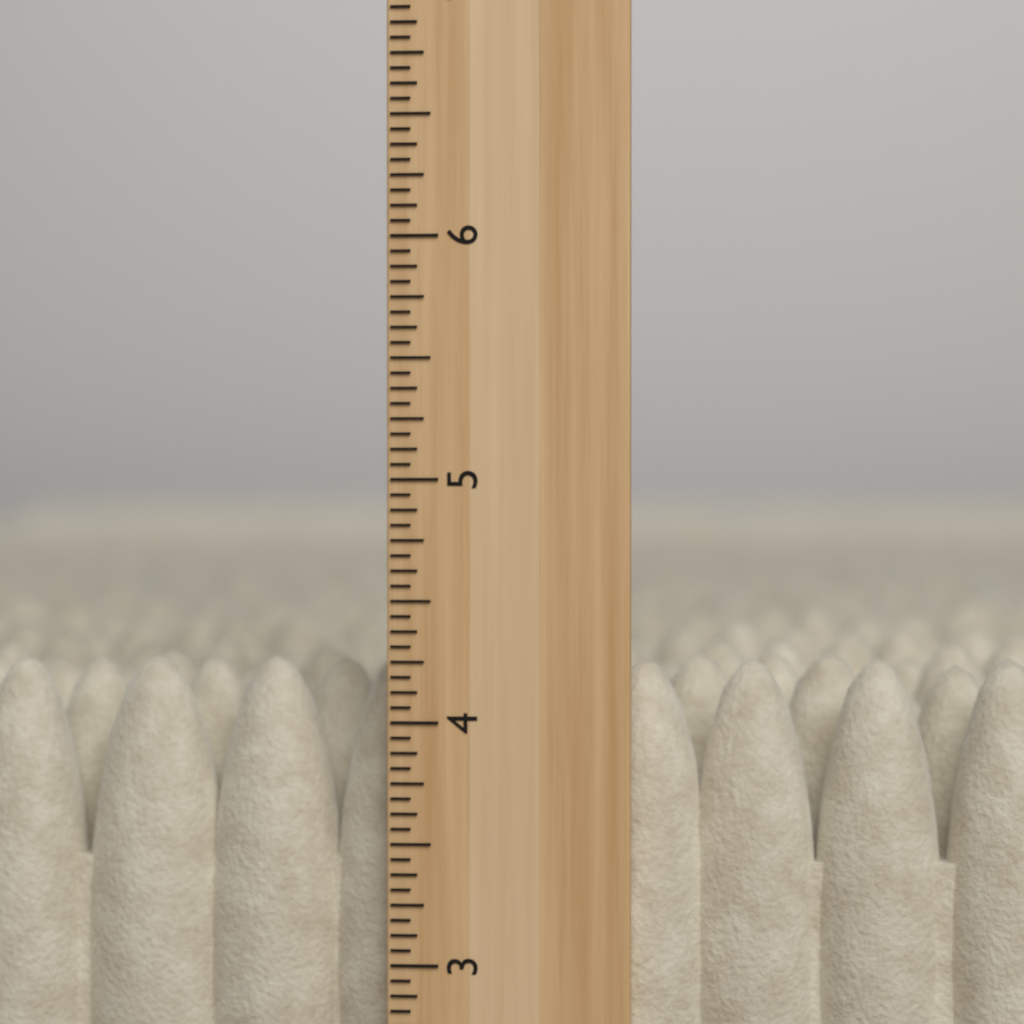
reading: 4.2500 inch
